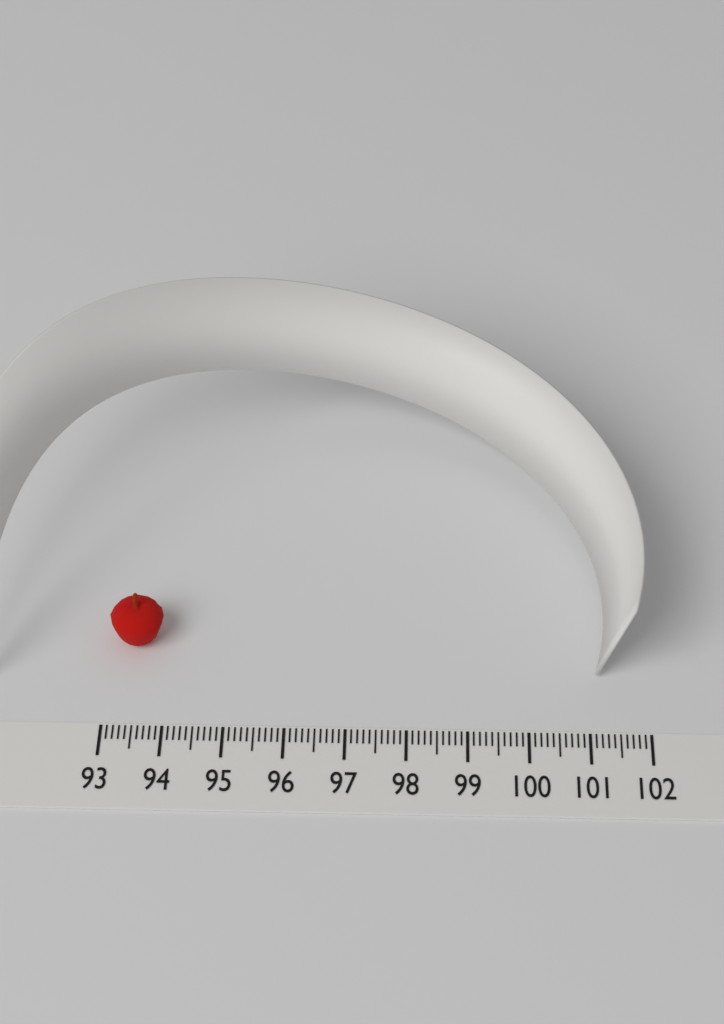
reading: 93.9 (no unit)
